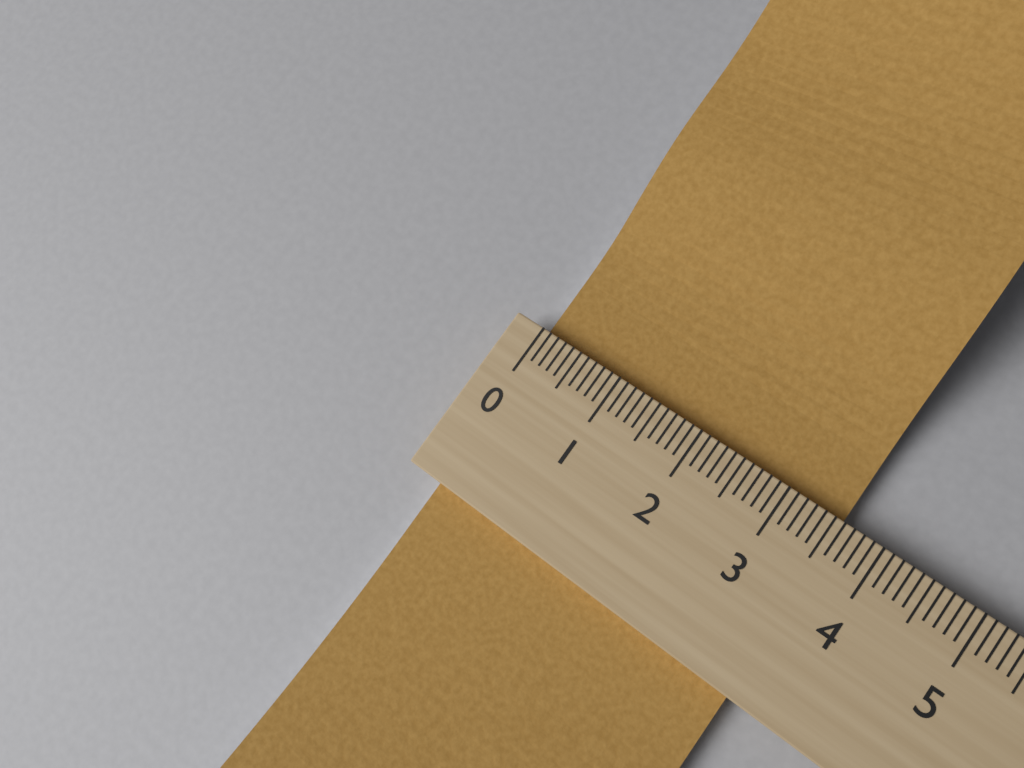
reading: 3.6 (no unit)
